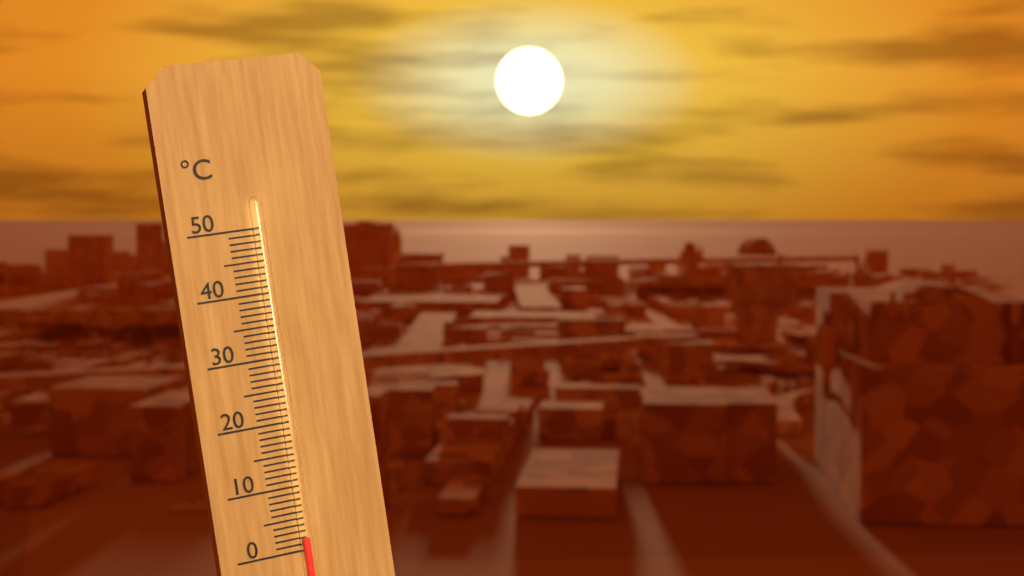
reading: 2 °C
